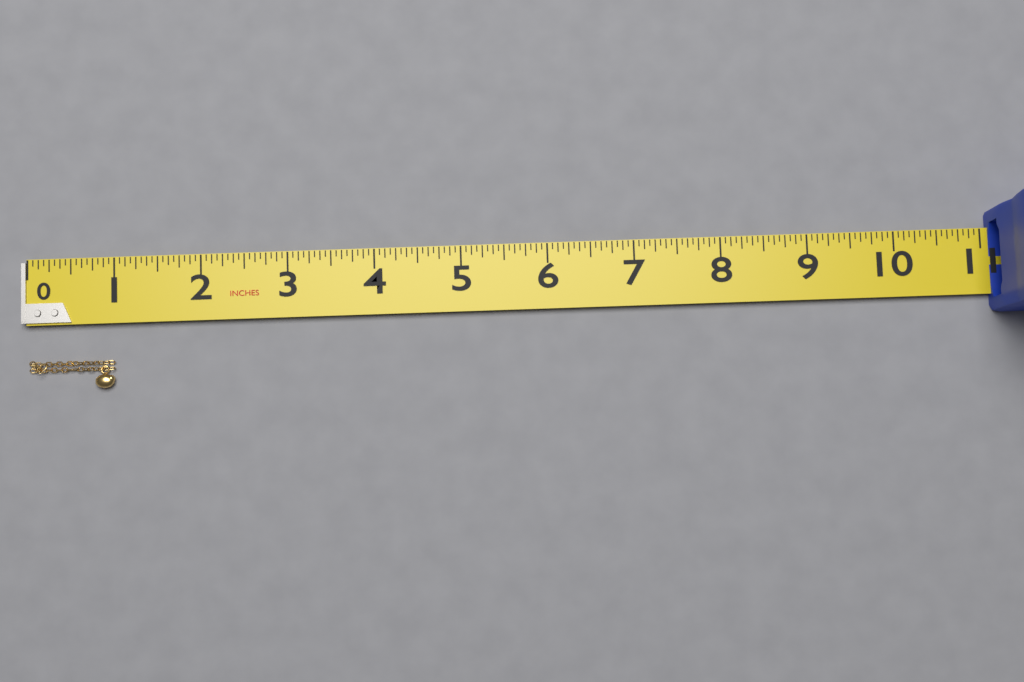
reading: 1.0000 in
